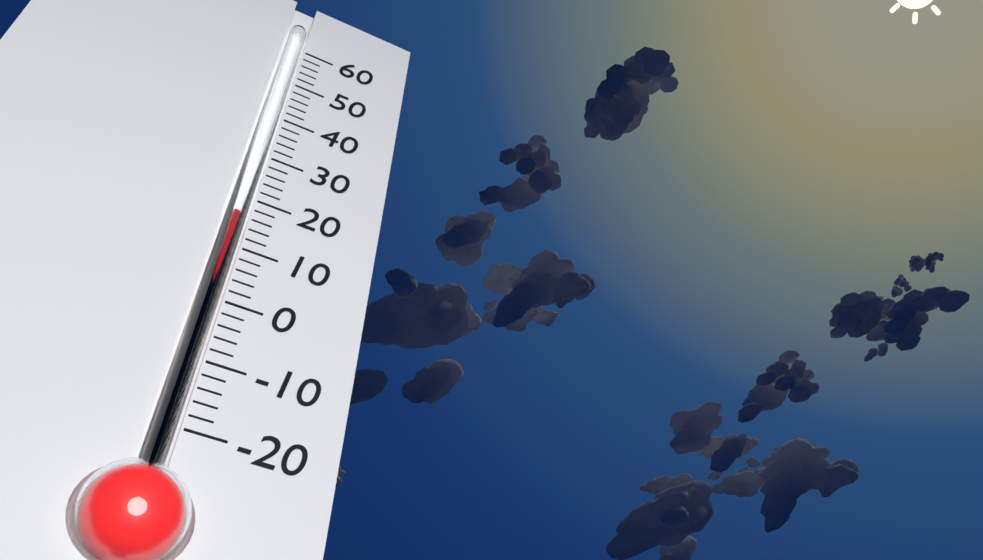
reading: 16 (no unit)
